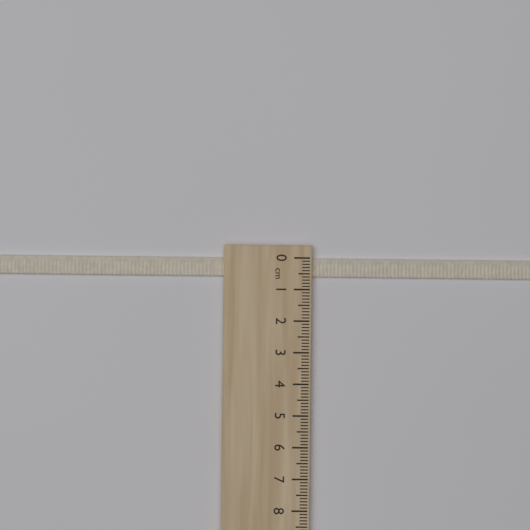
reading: 0.6 cm
